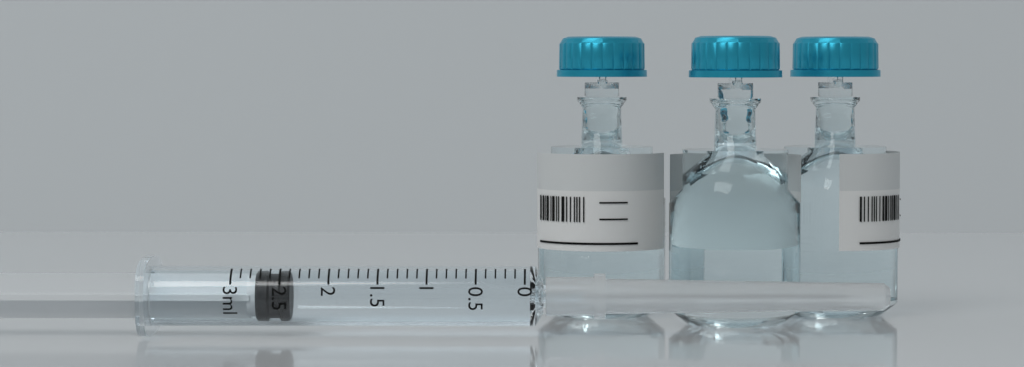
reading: 2.4 ml
